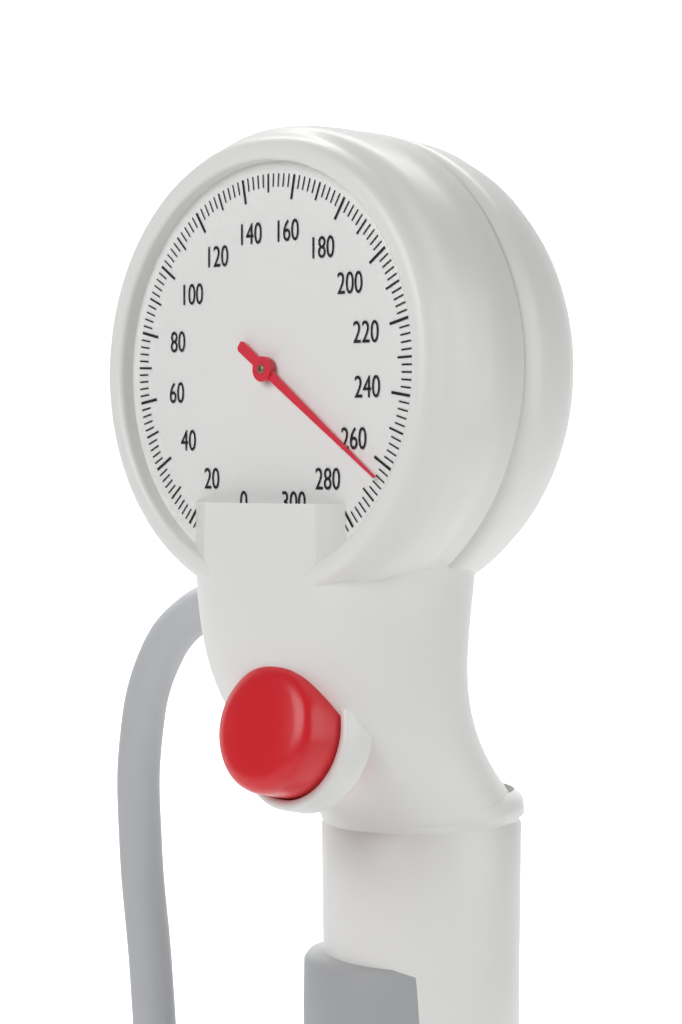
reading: 264 mmHg
